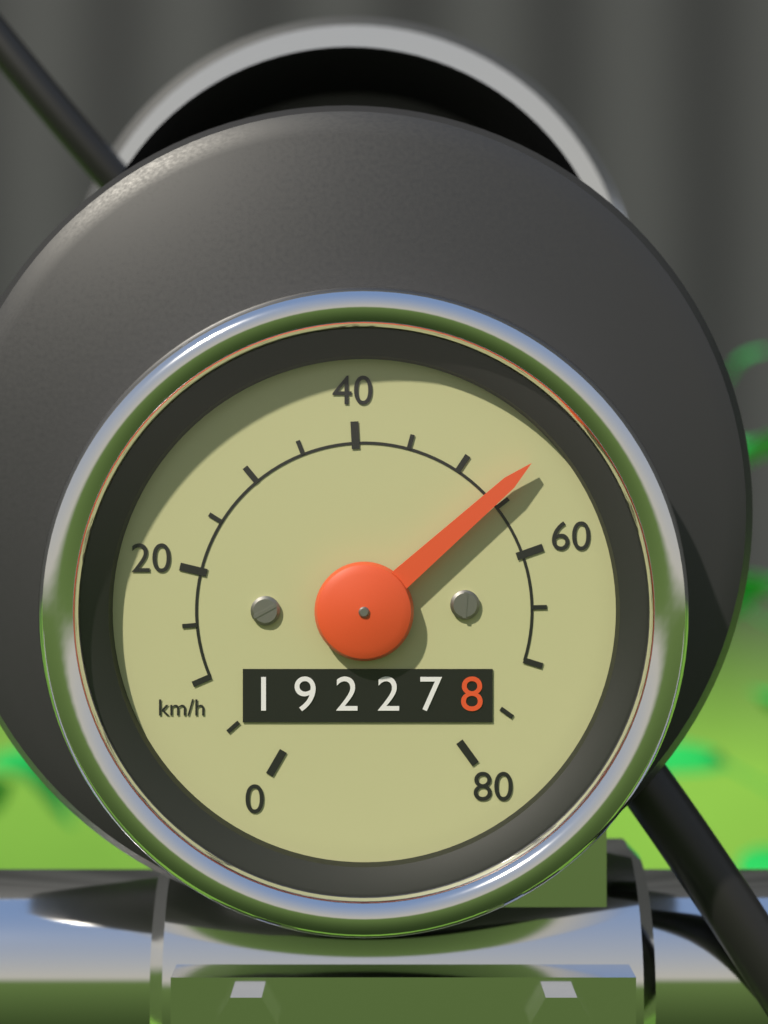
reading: 54 km/h
